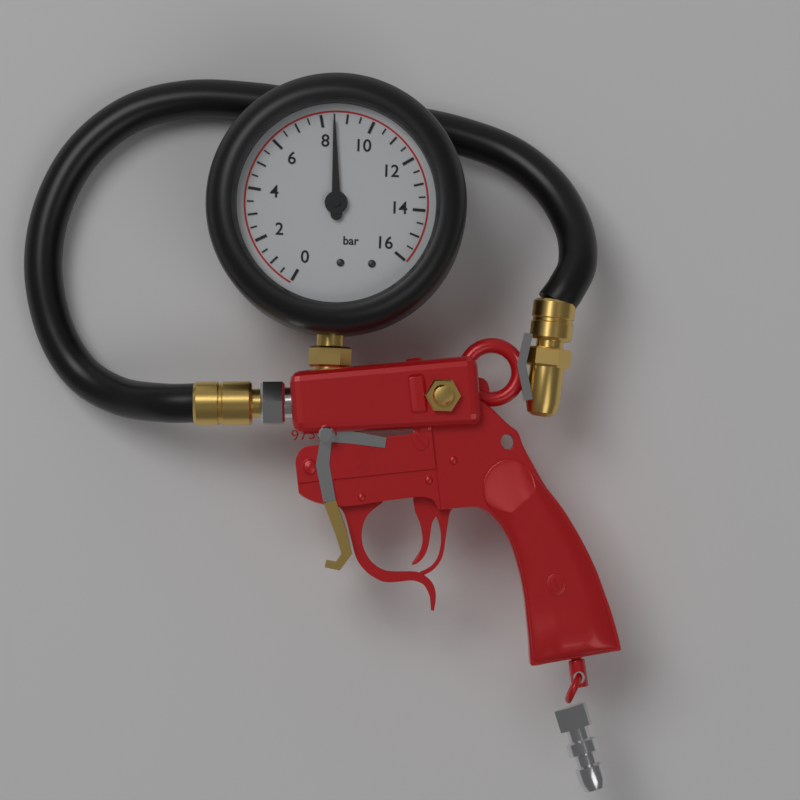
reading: 8.5 bar
